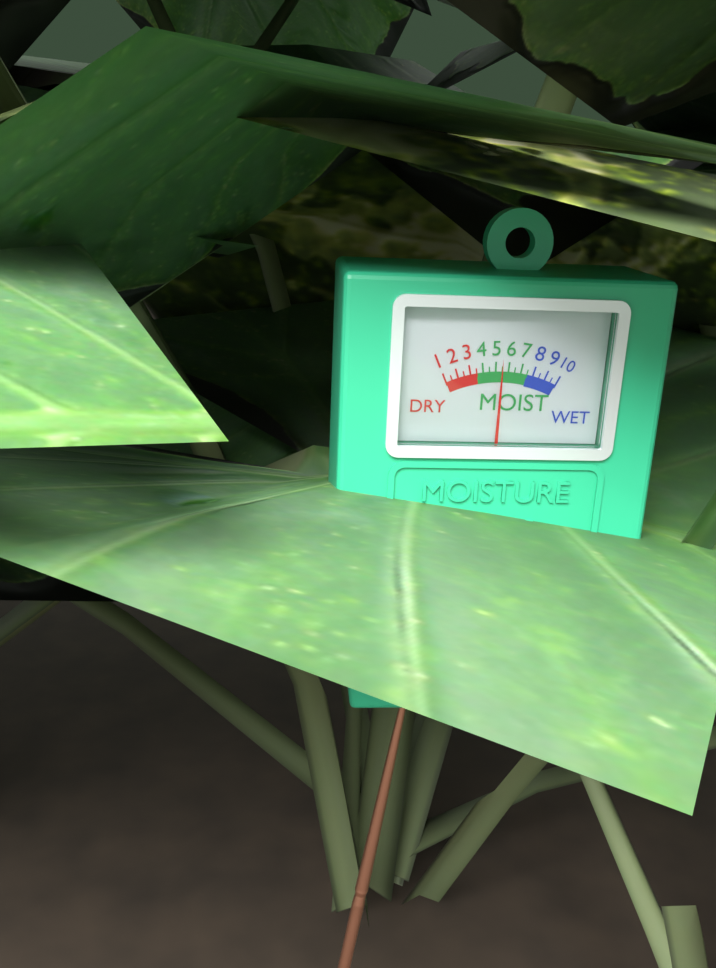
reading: 5.5 (no unit)
